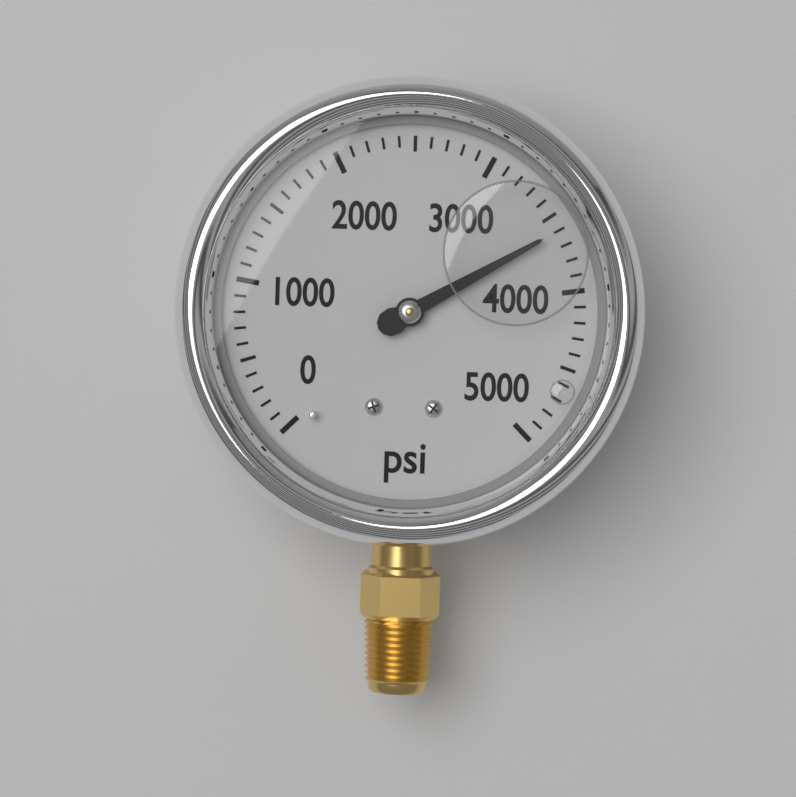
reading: 3600 psi
